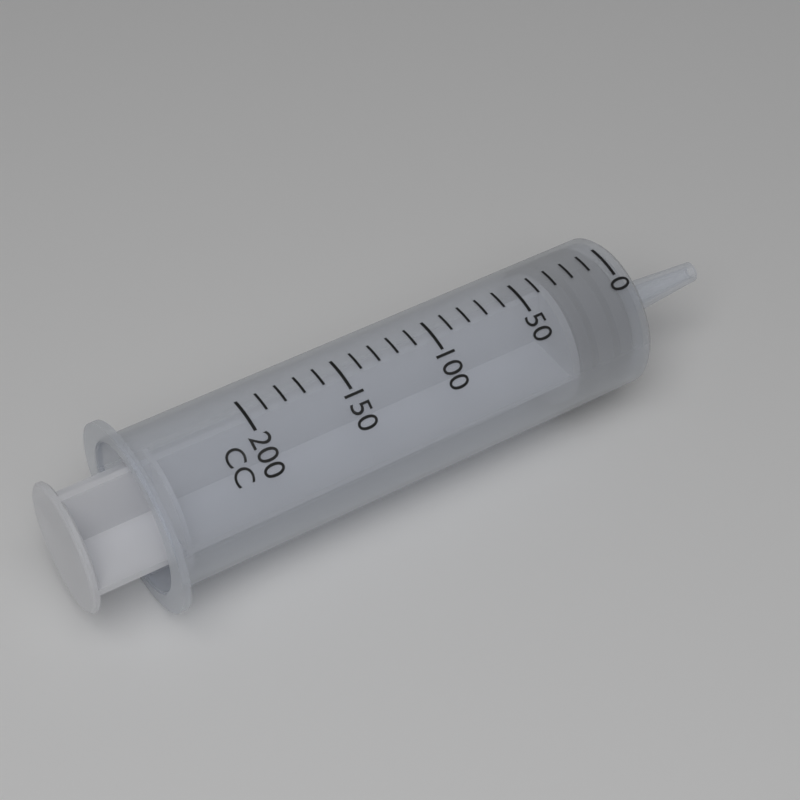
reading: 0 cc
